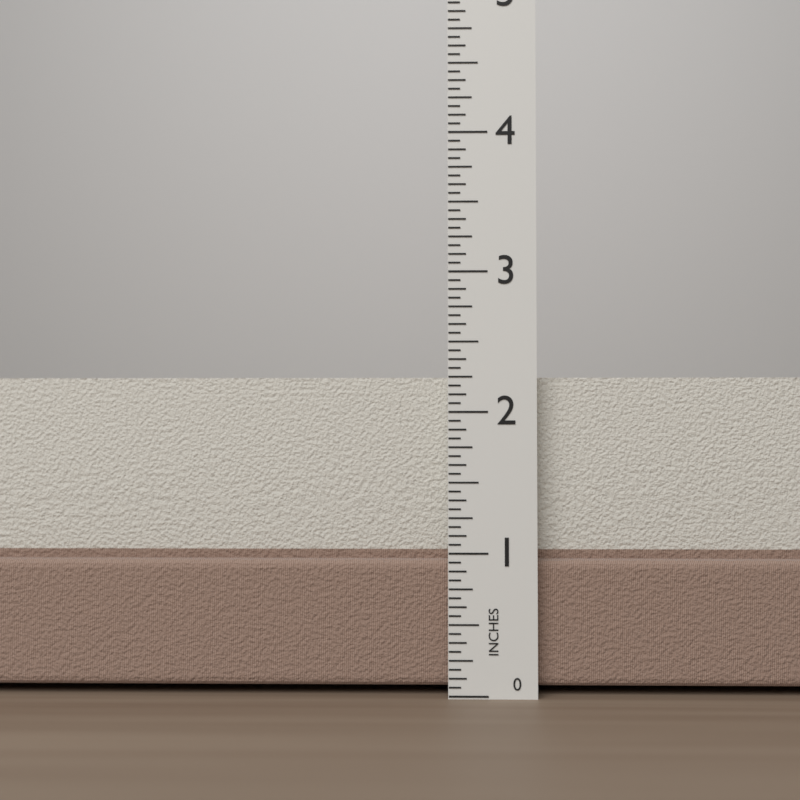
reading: 2.2500 in
